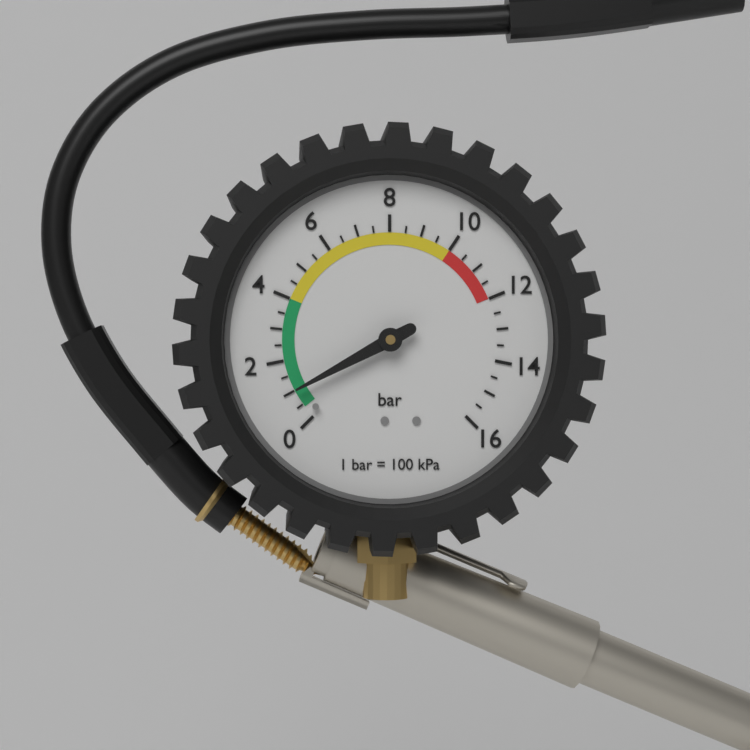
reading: 1.0 bar
